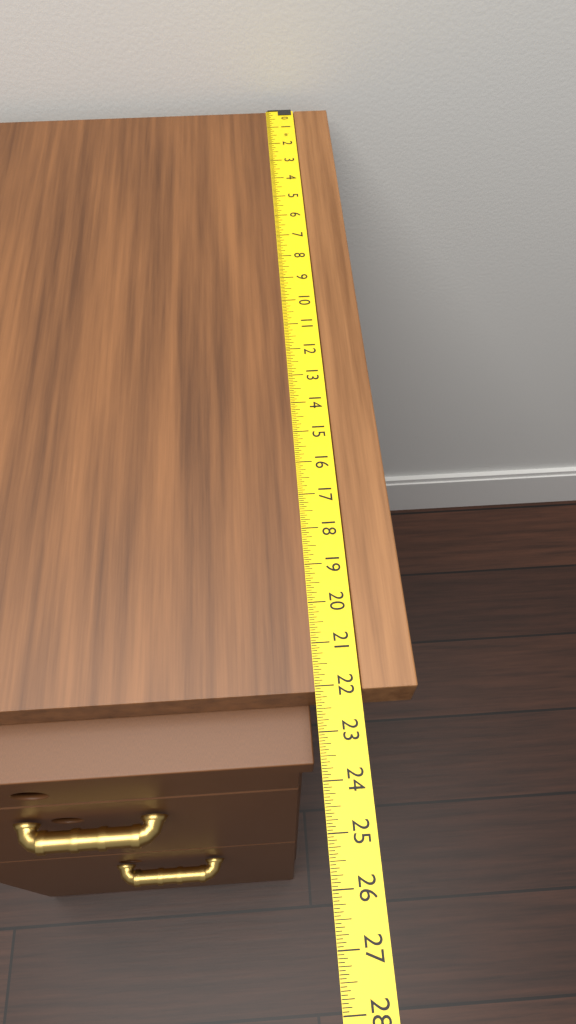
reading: 22.1250 in
